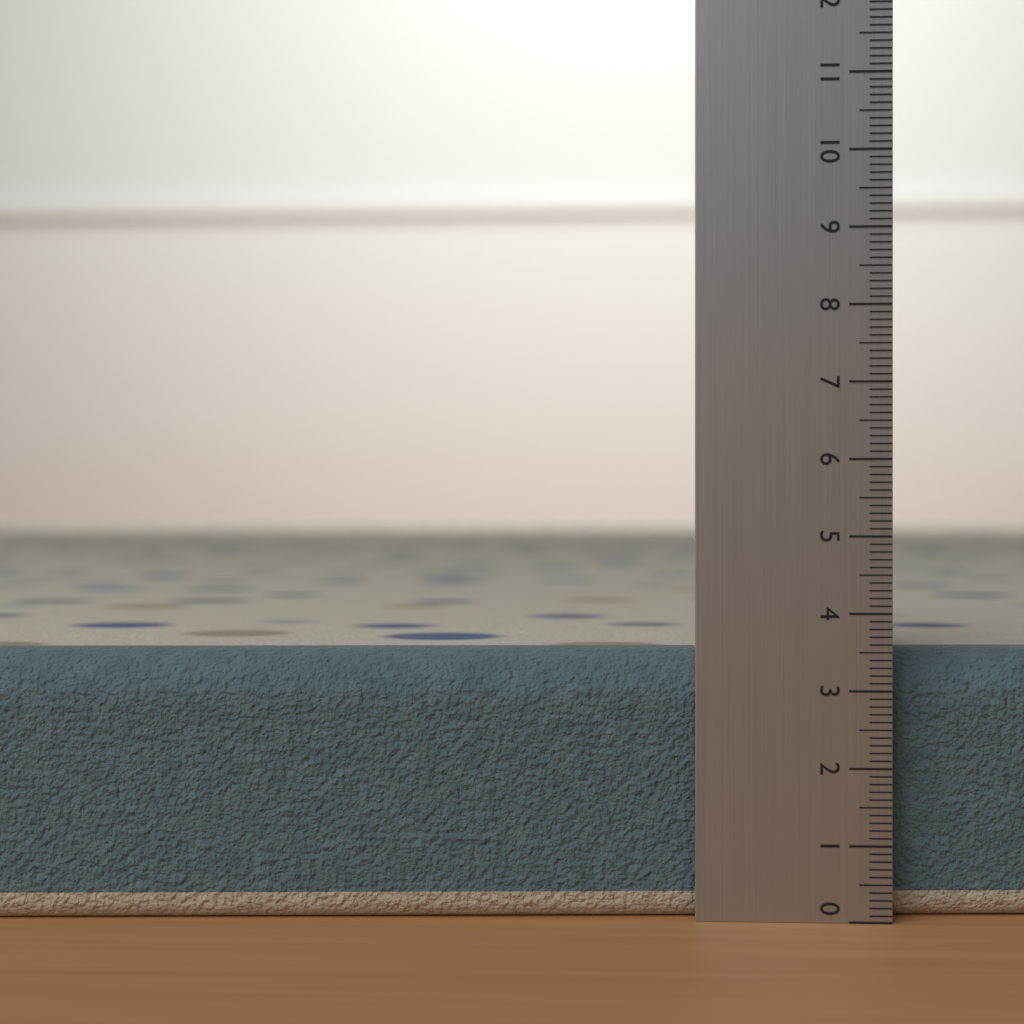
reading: 3.5 (no unit)
